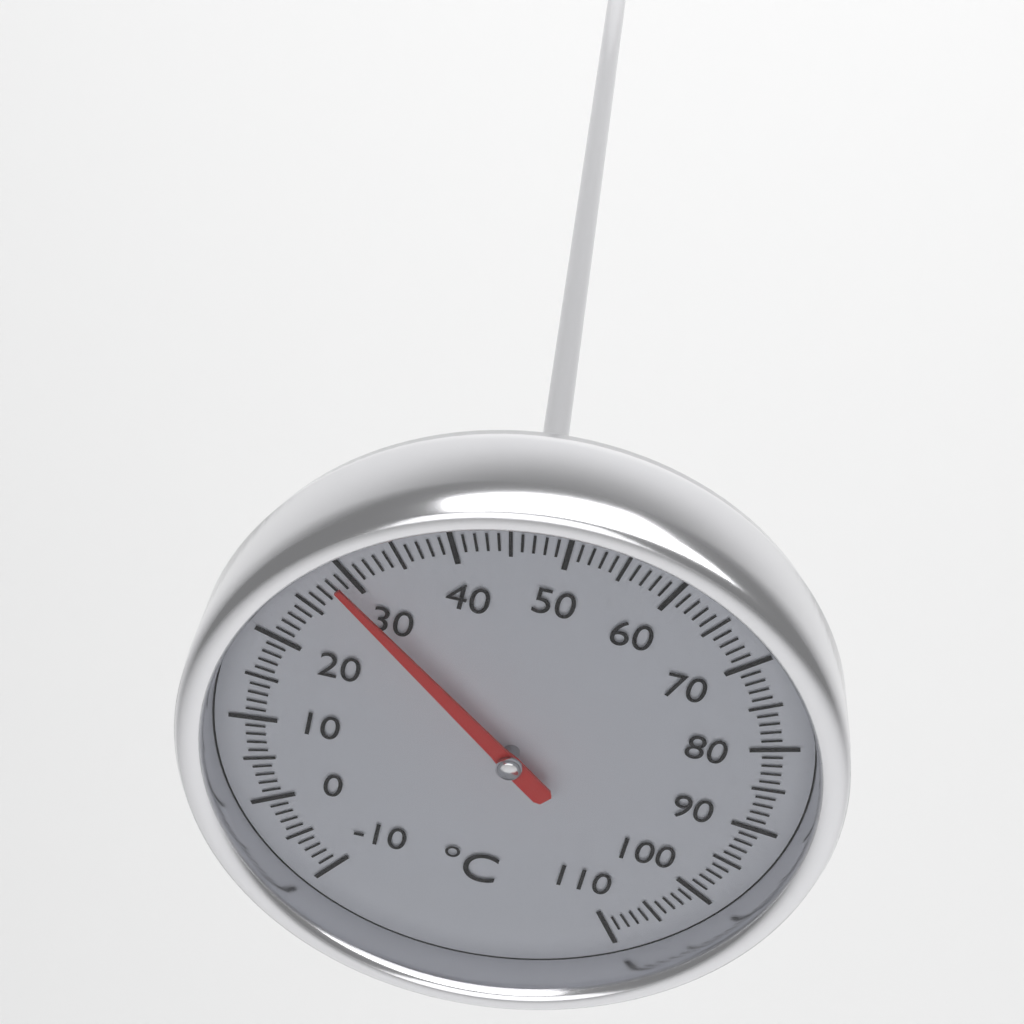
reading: 29 °C
